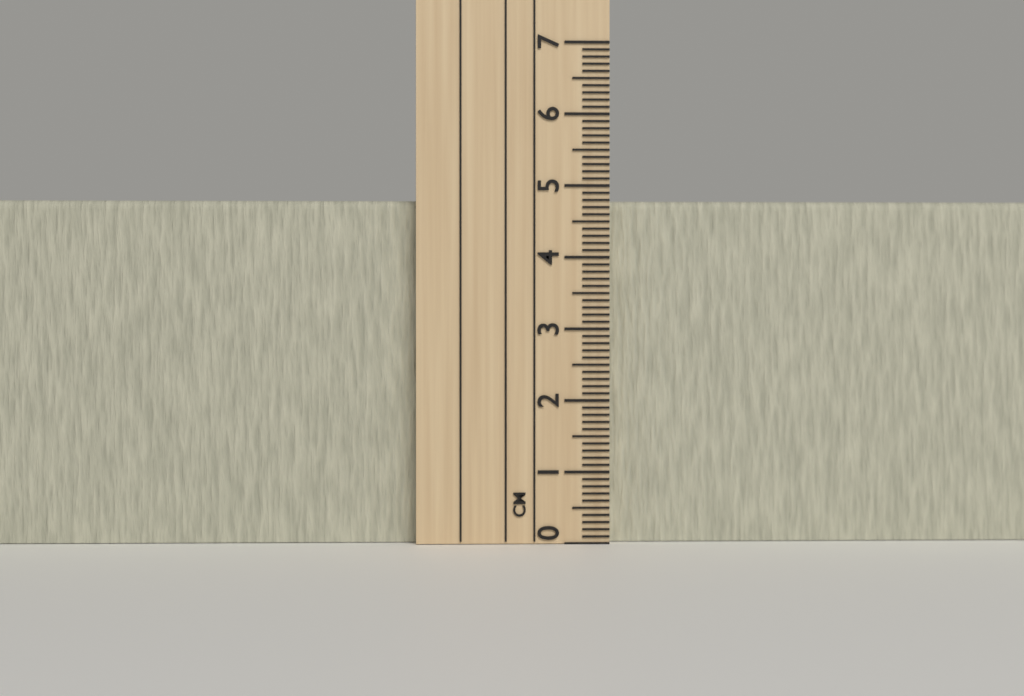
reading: 4.8 cm
